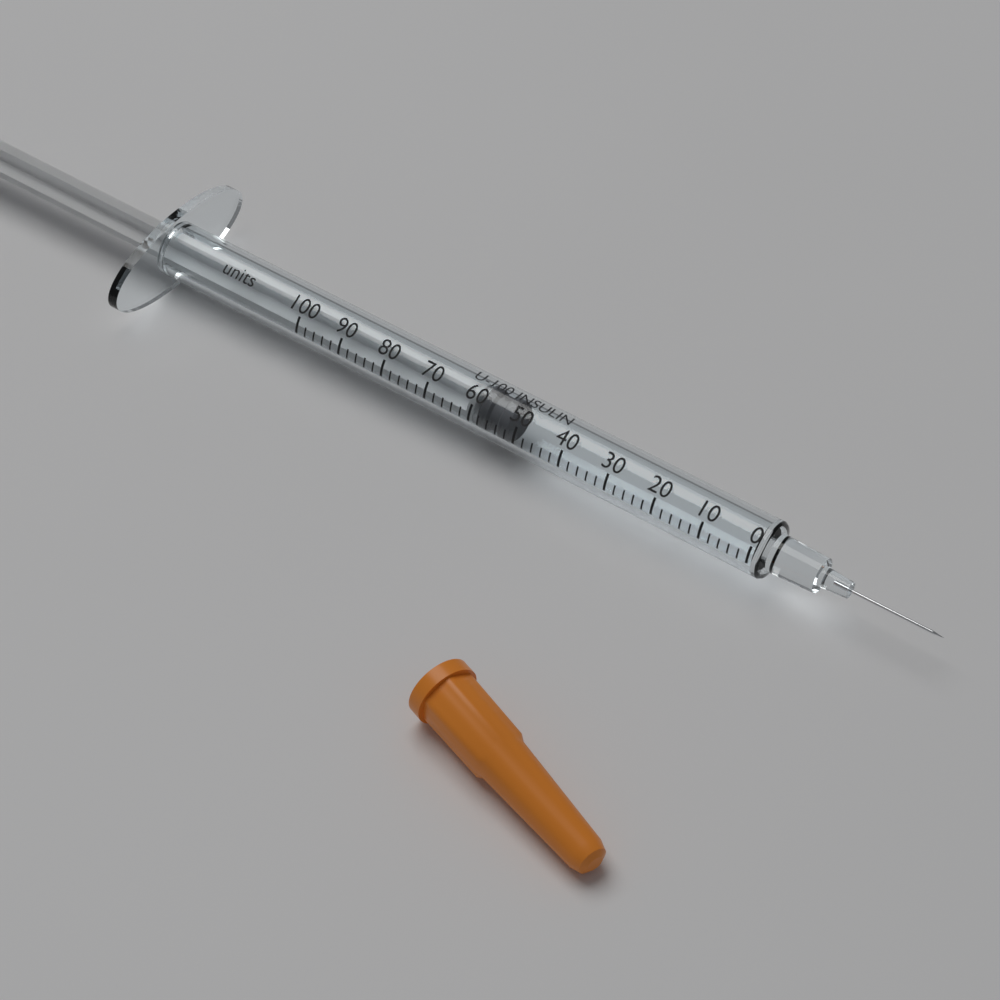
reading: 52 units
